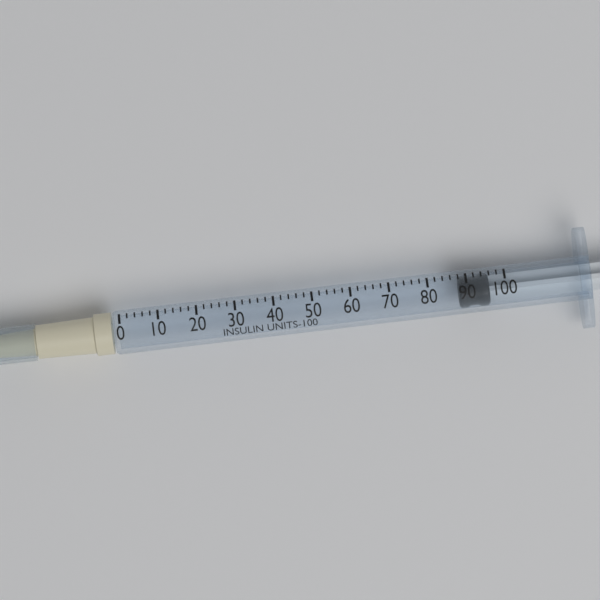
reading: 88 units
